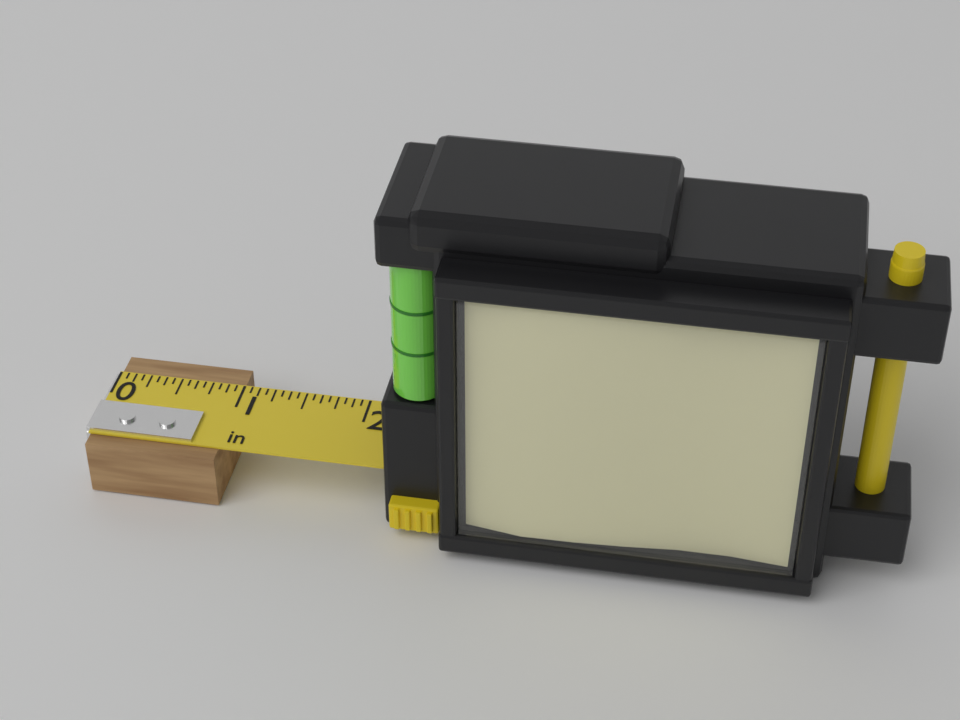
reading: 1.0000 in
